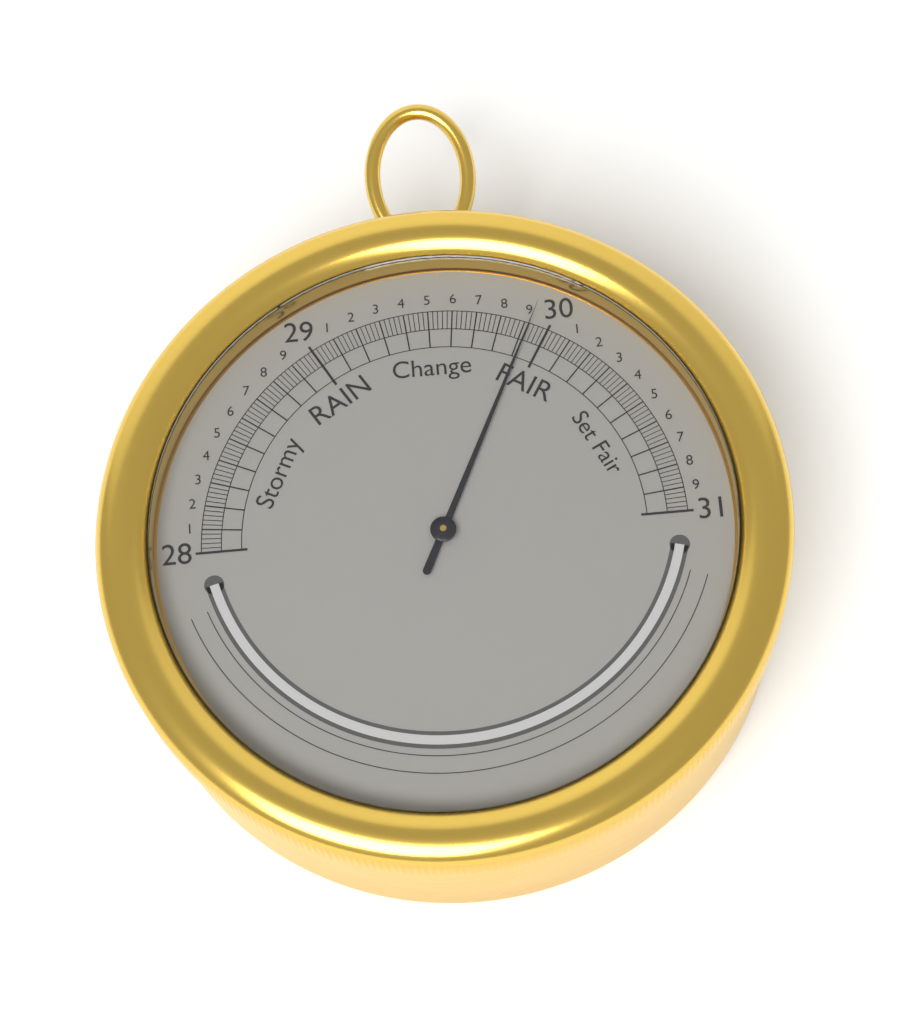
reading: 29.92 inHg
